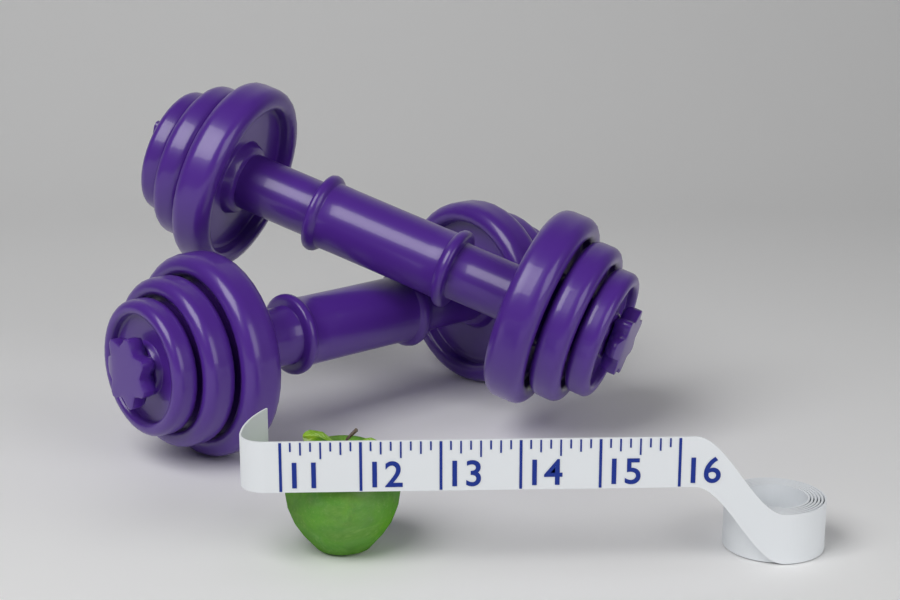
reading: 12.500 (no unit)
